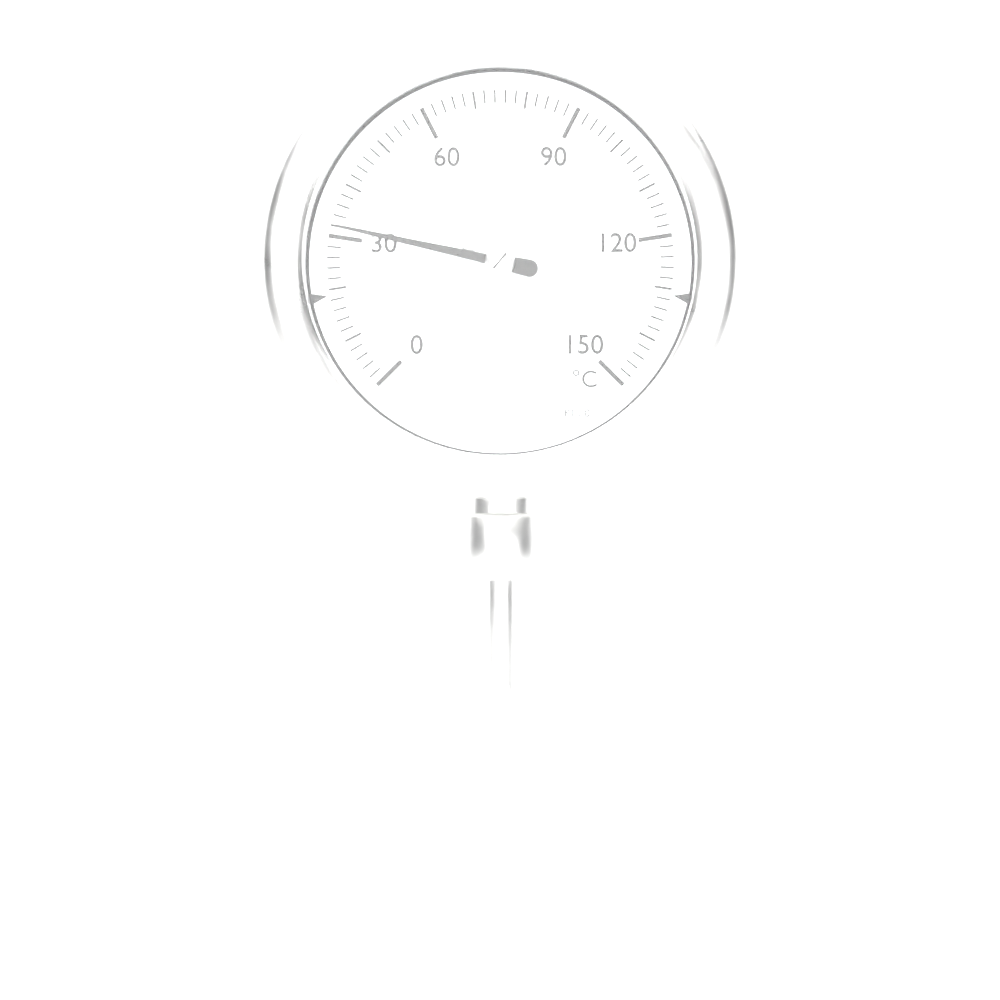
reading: 32 °C
